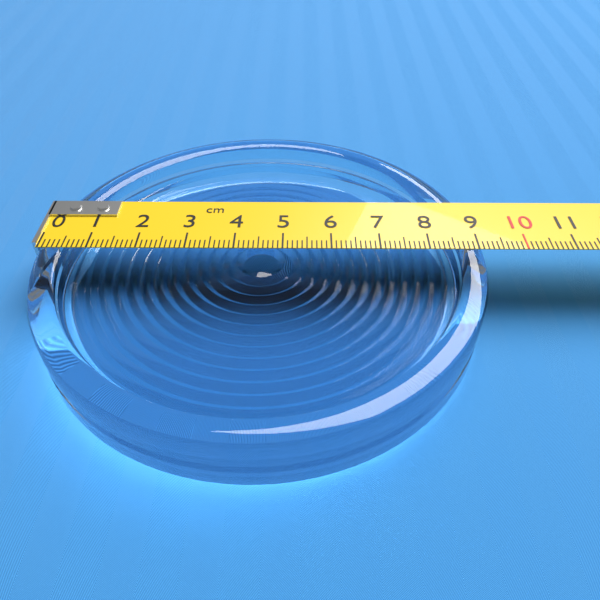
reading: 9.1 cm
